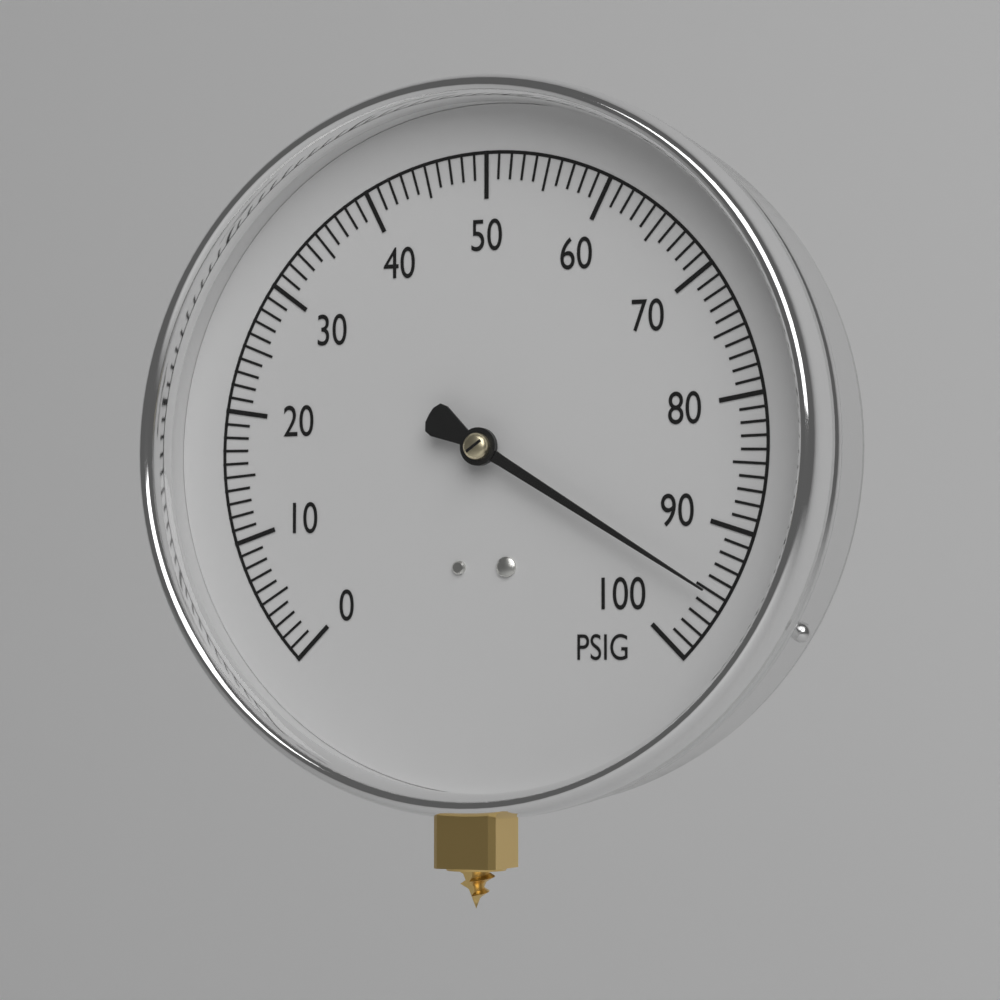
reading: 95 PSIG
